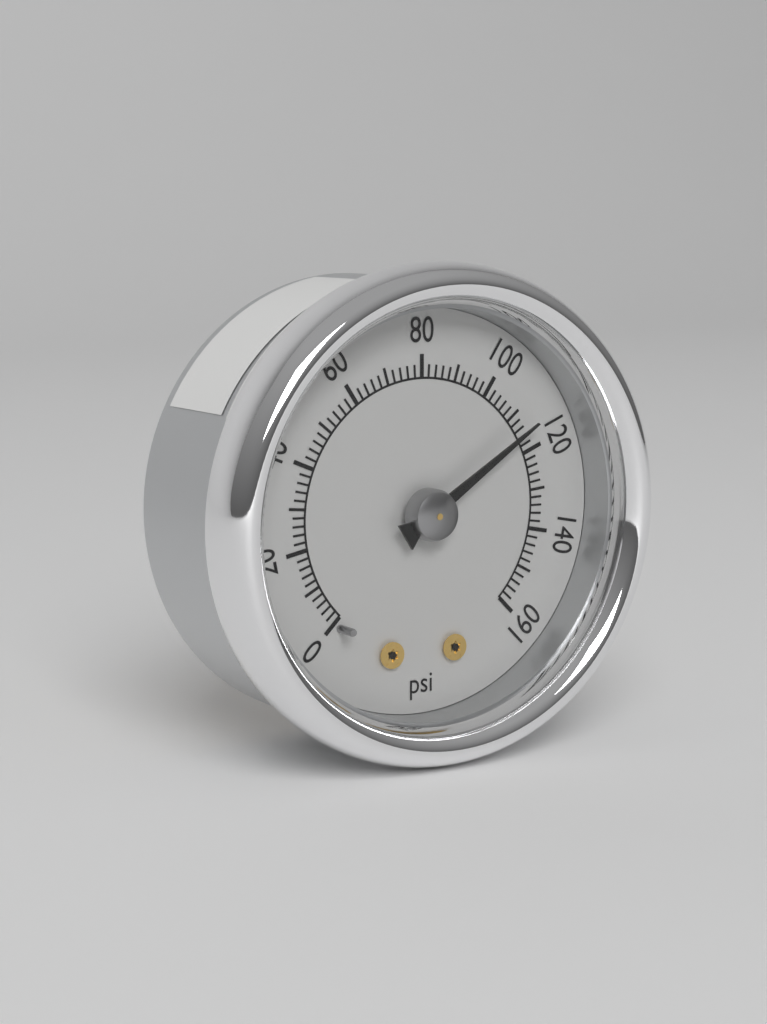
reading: 114 psi
